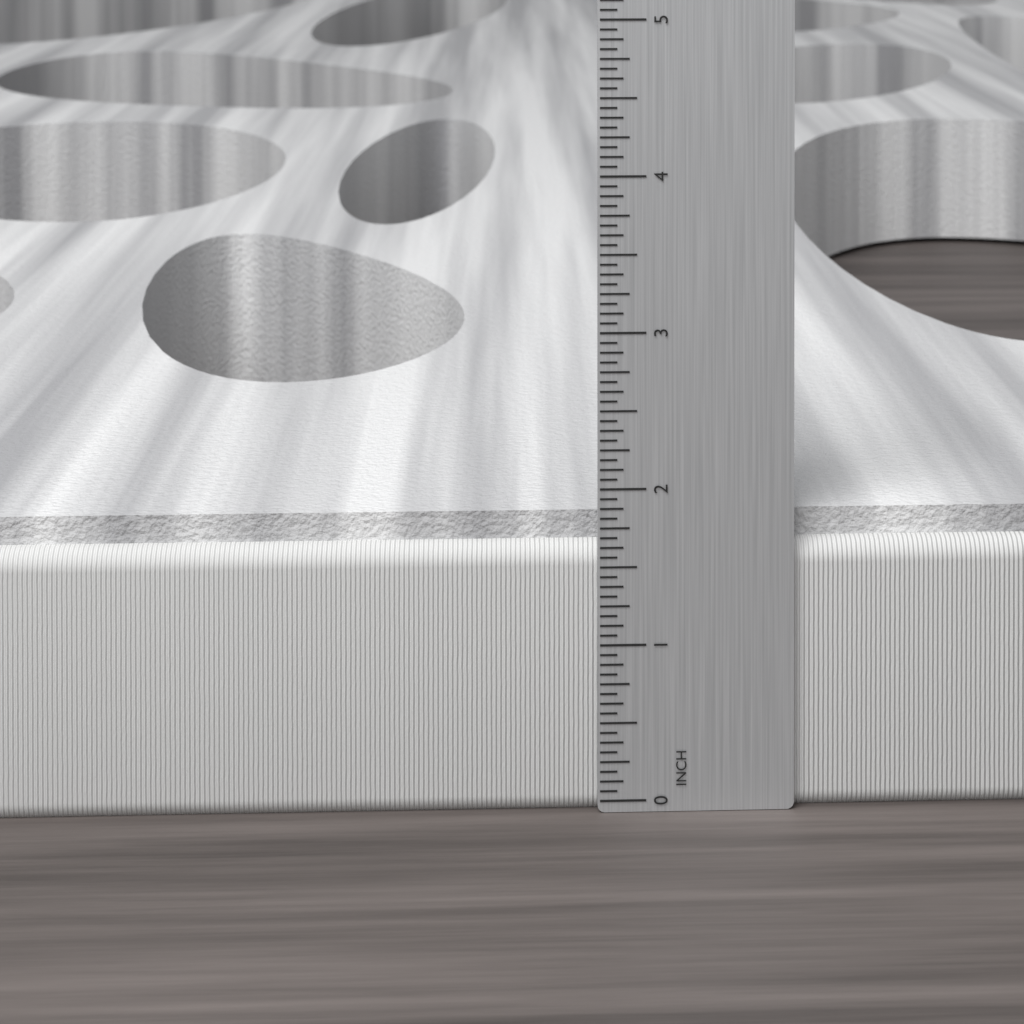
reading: 1.8125 in
